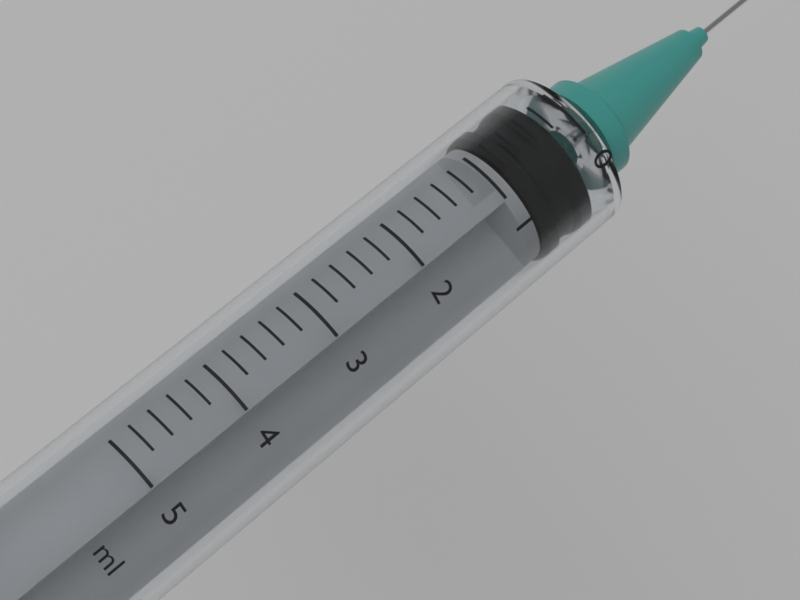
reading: 0.2 ml
